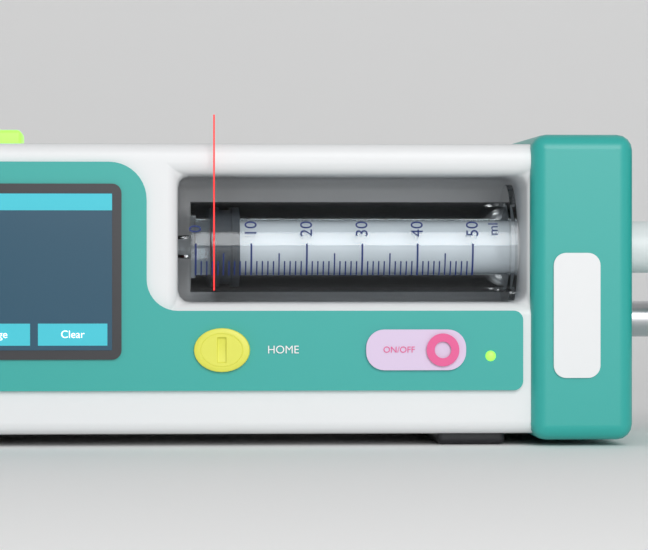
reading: 3 ml
